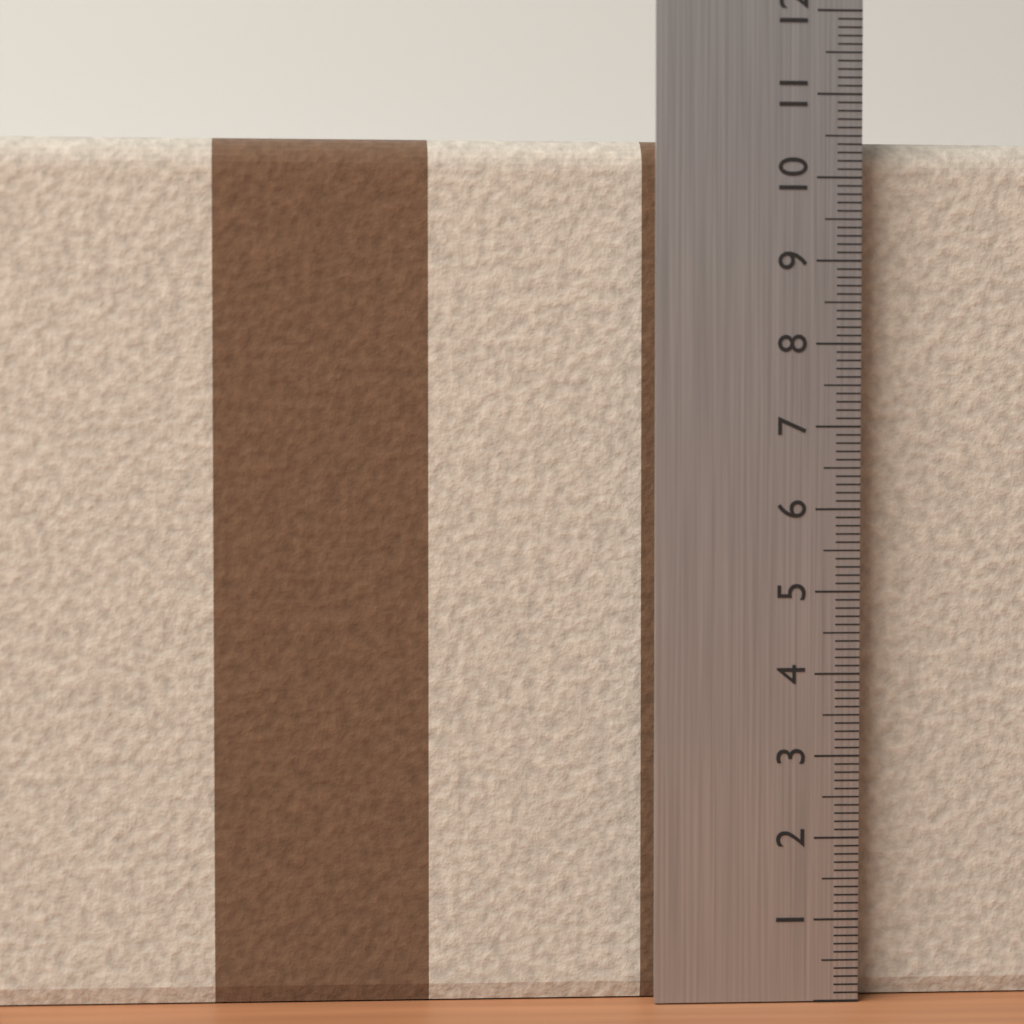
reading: 10.5 (no unit)
